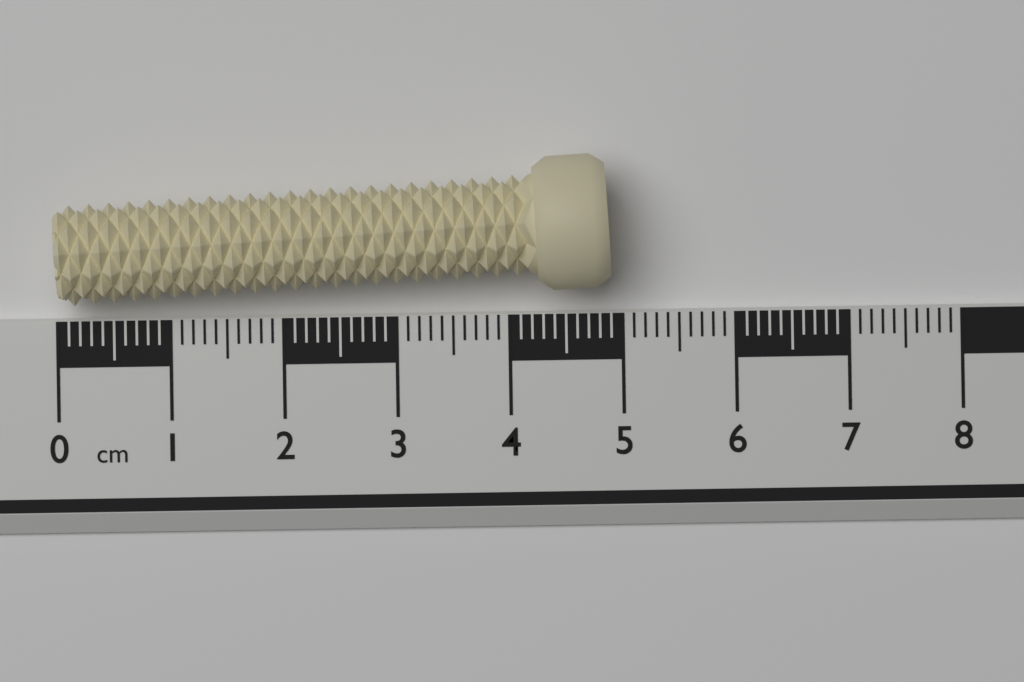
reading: 4.9 cm
